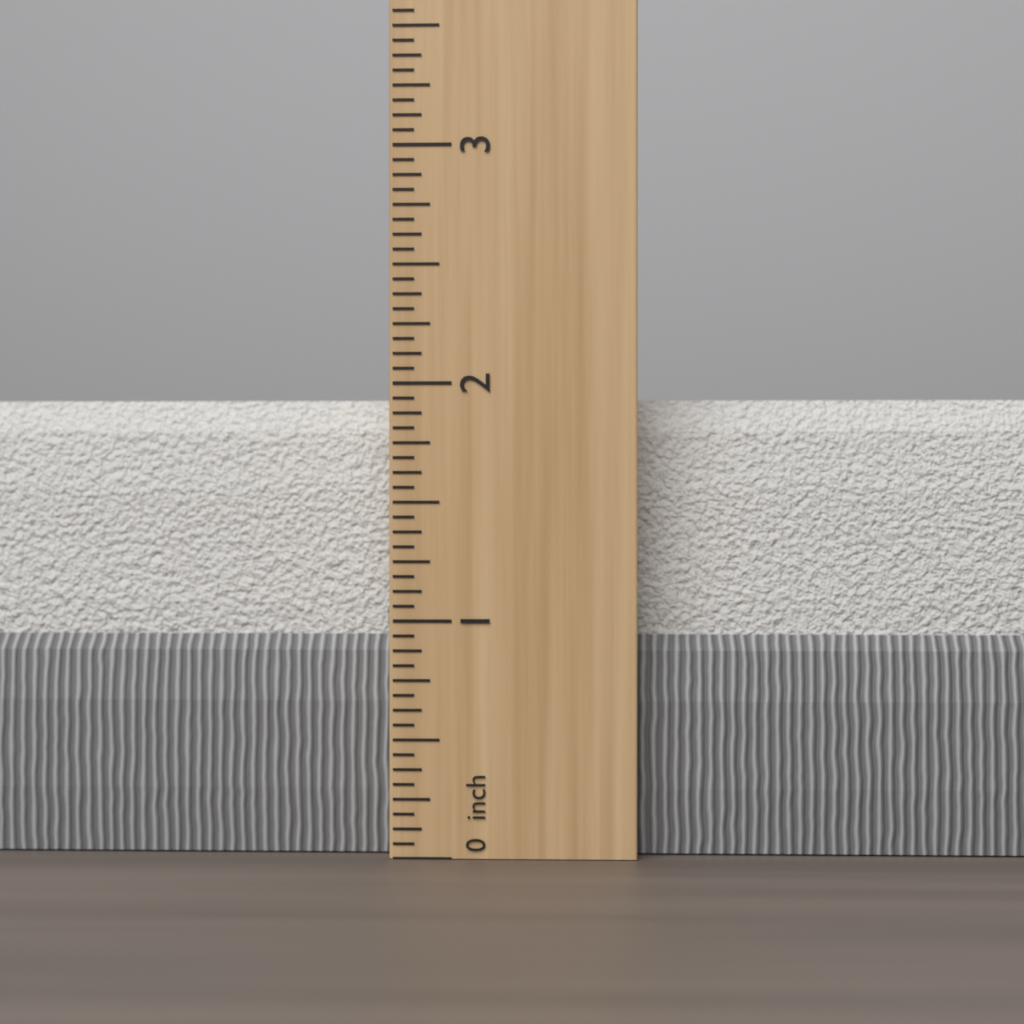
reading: 1.9375 inch
